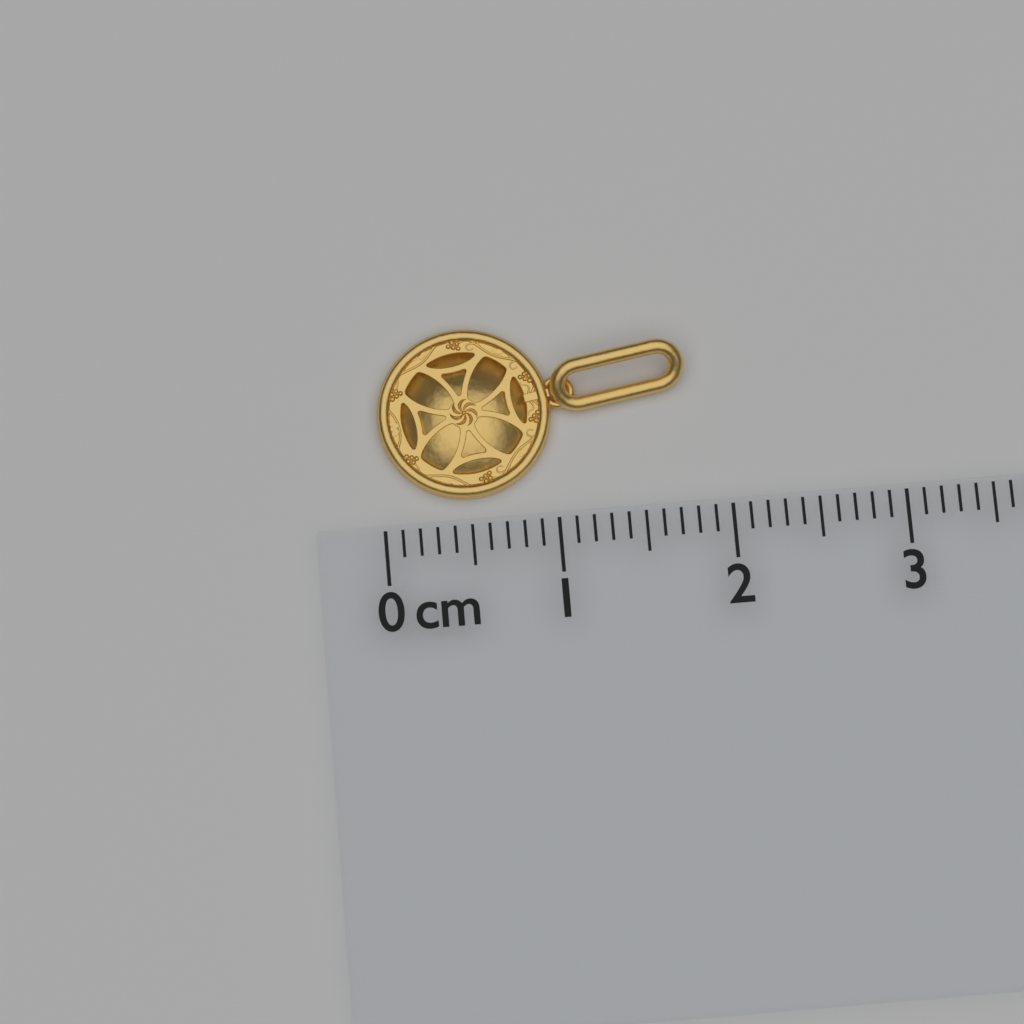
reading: 1.8 cm
